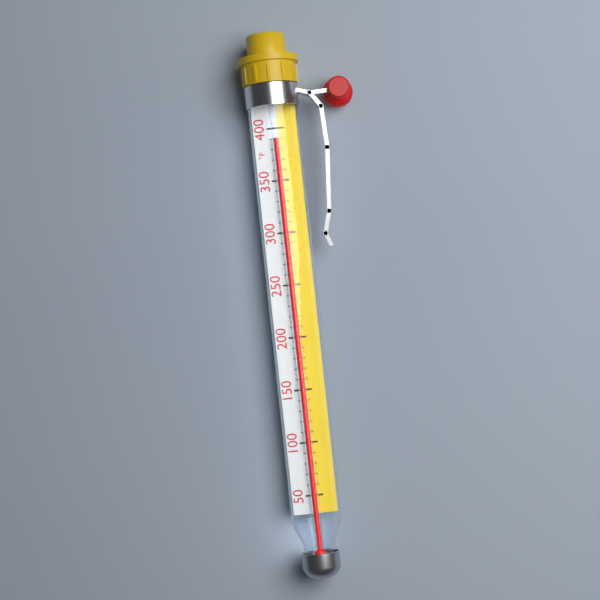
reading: 390 °F
